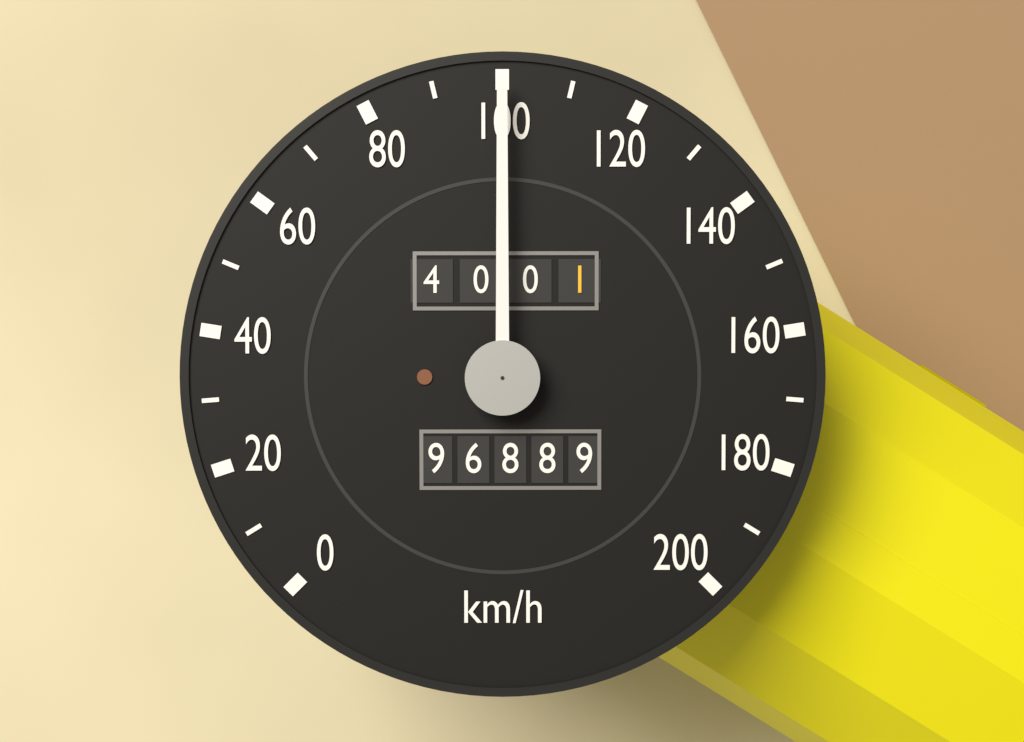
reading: 100 km/h
